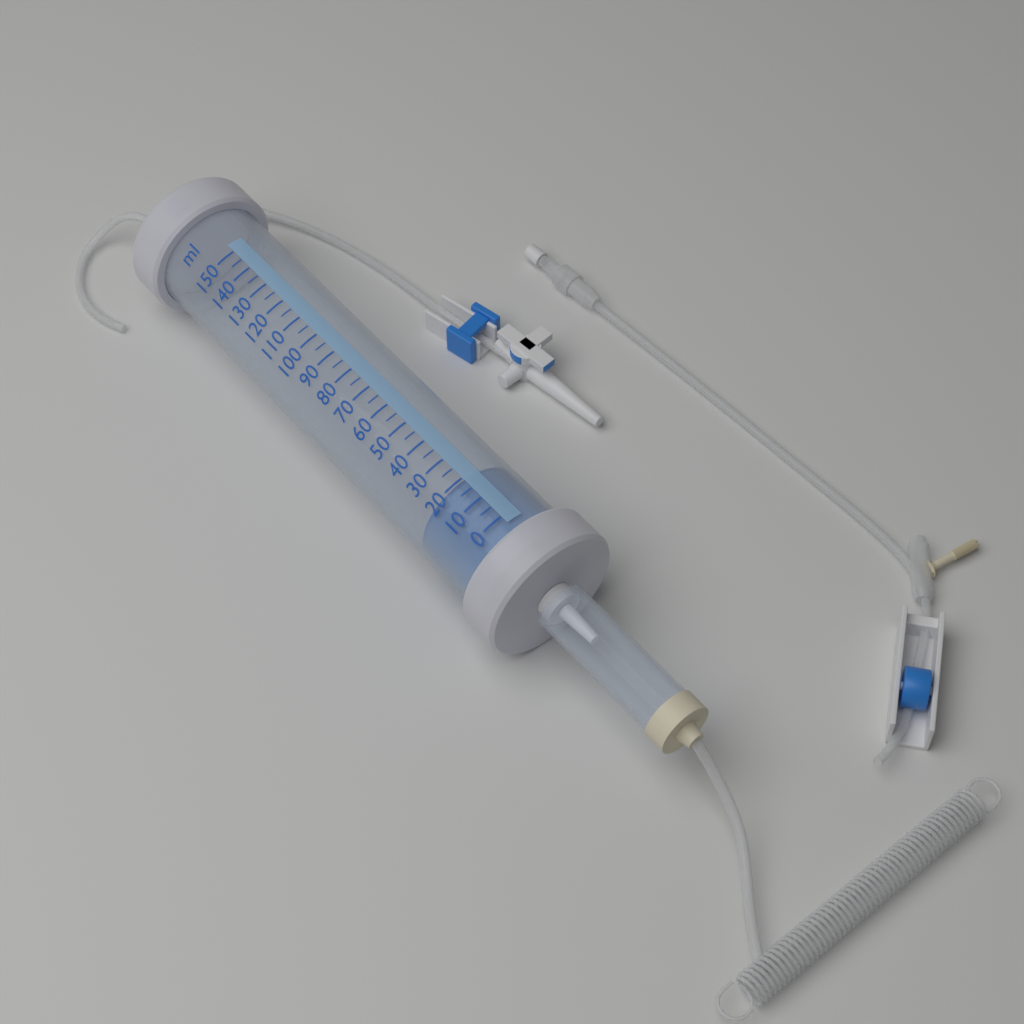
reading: 20 ml
